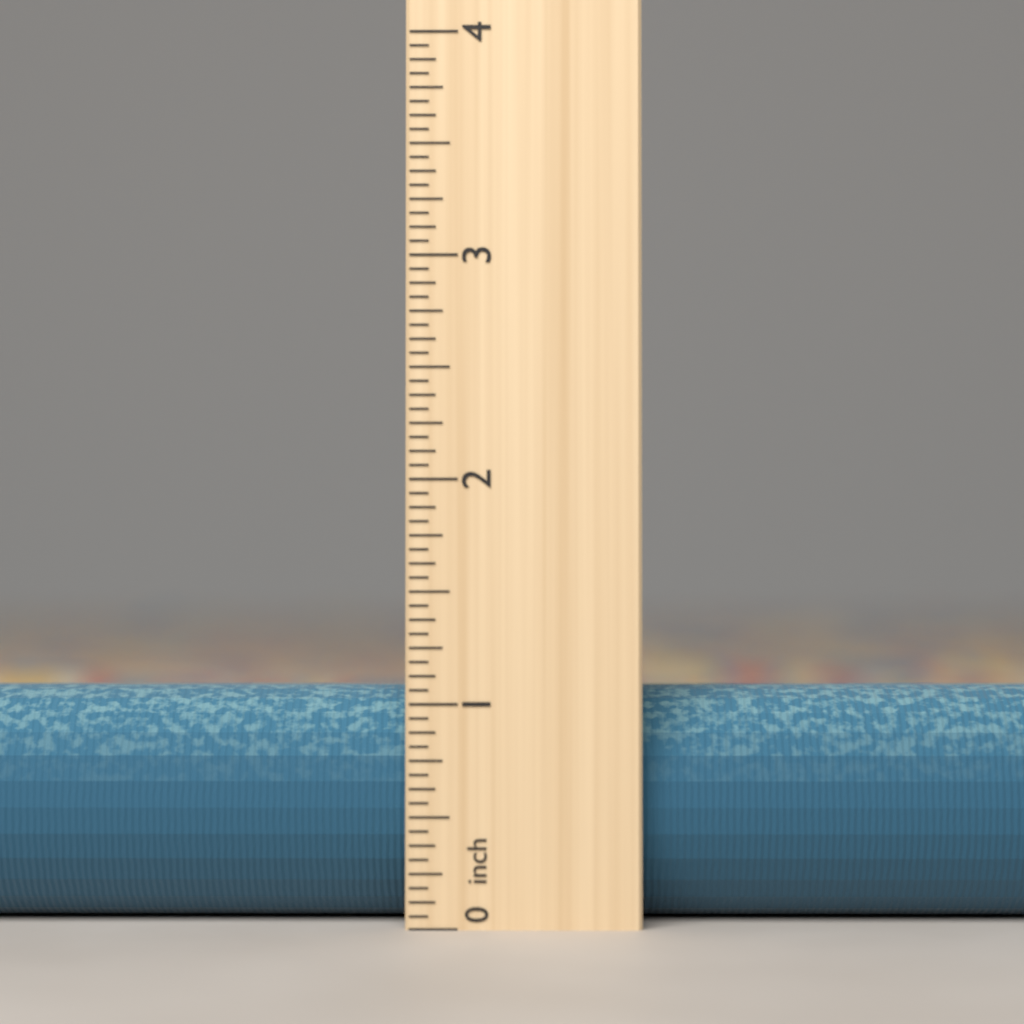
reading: 1.0625 inch
